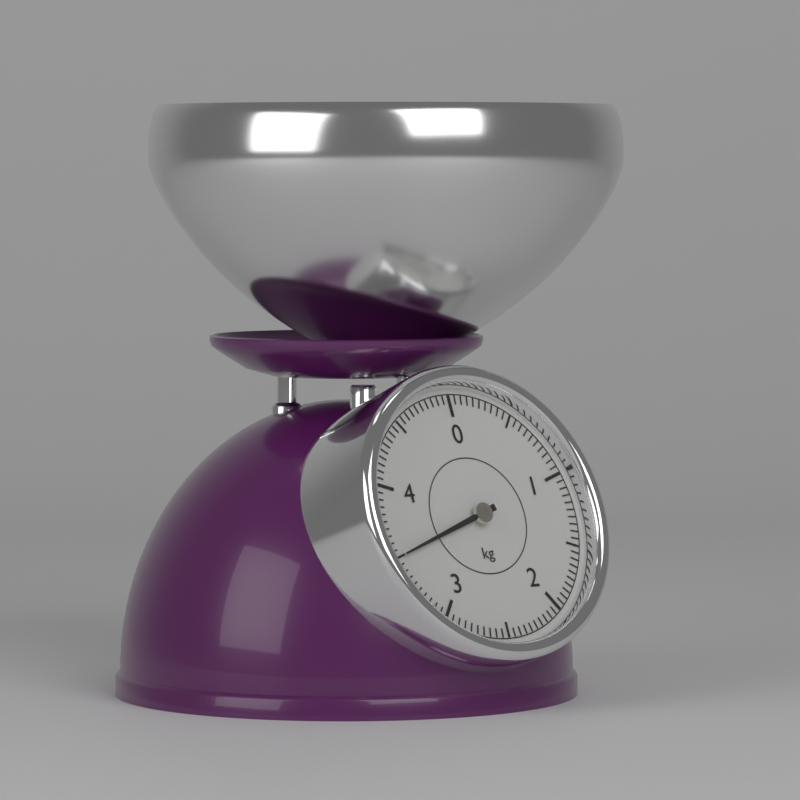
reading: 3.50 kg
